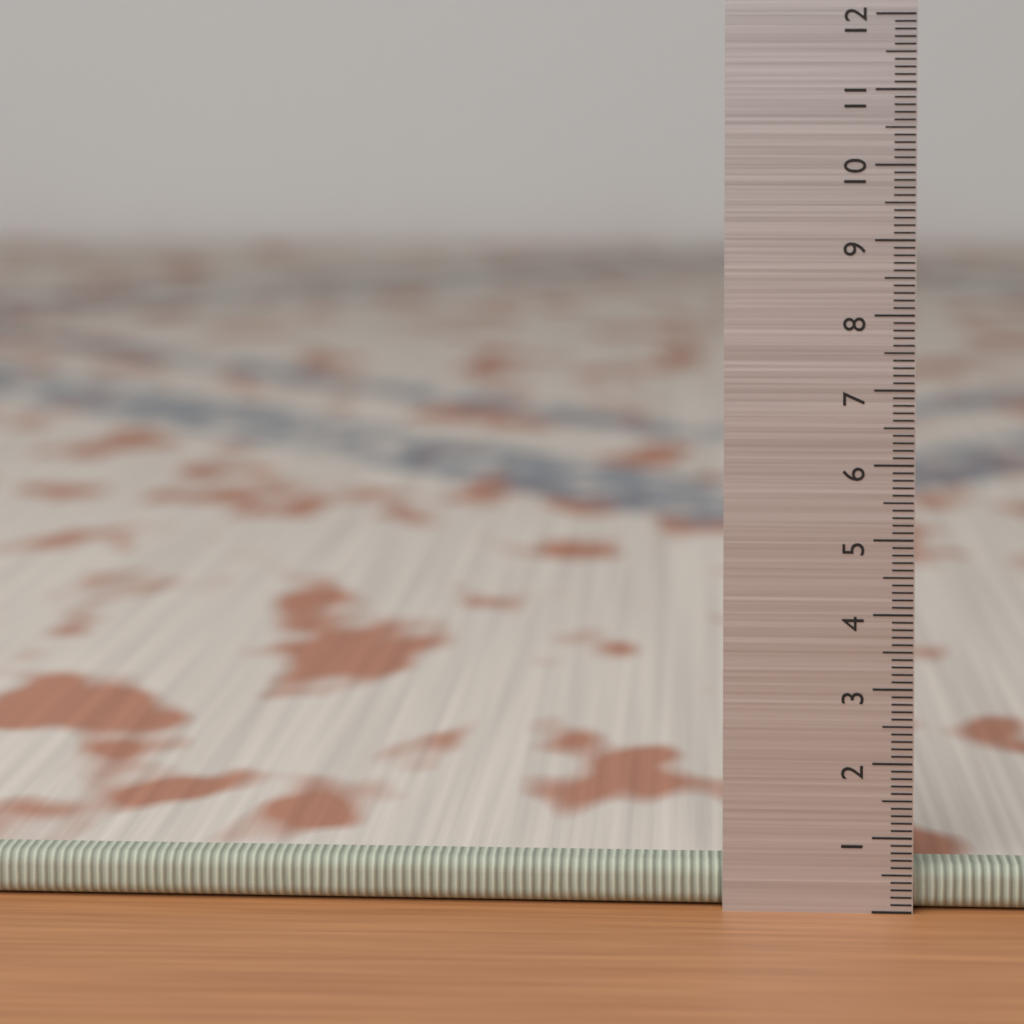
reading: 0.6 (no unit)
